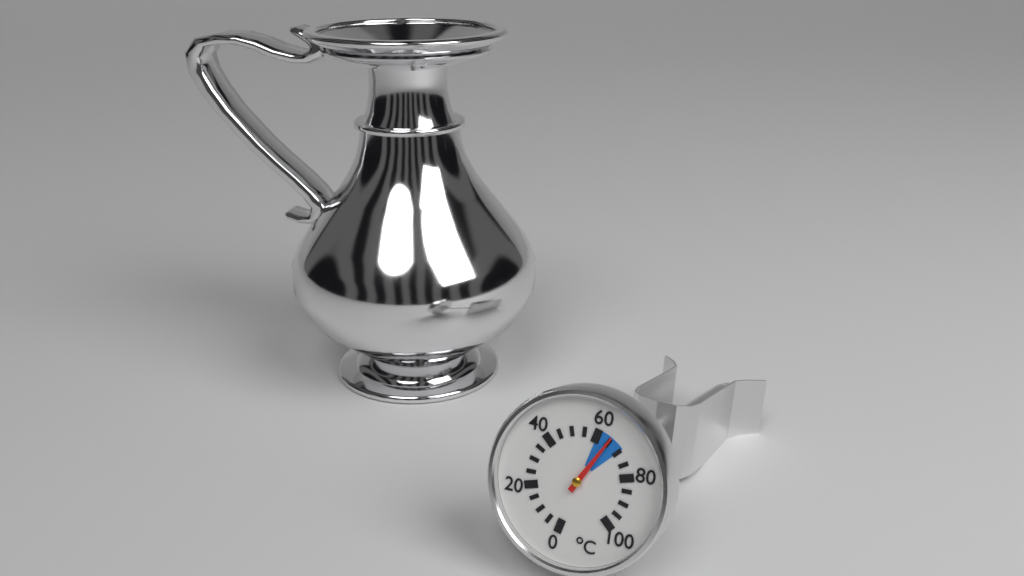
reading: 65 °C
